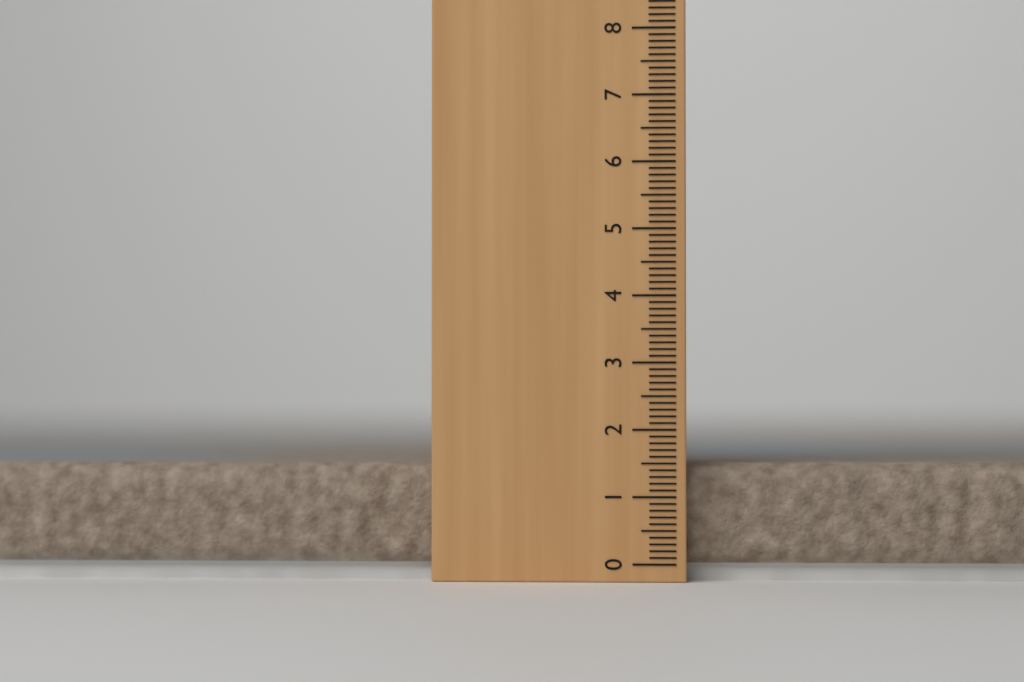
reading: 1.5 cm
